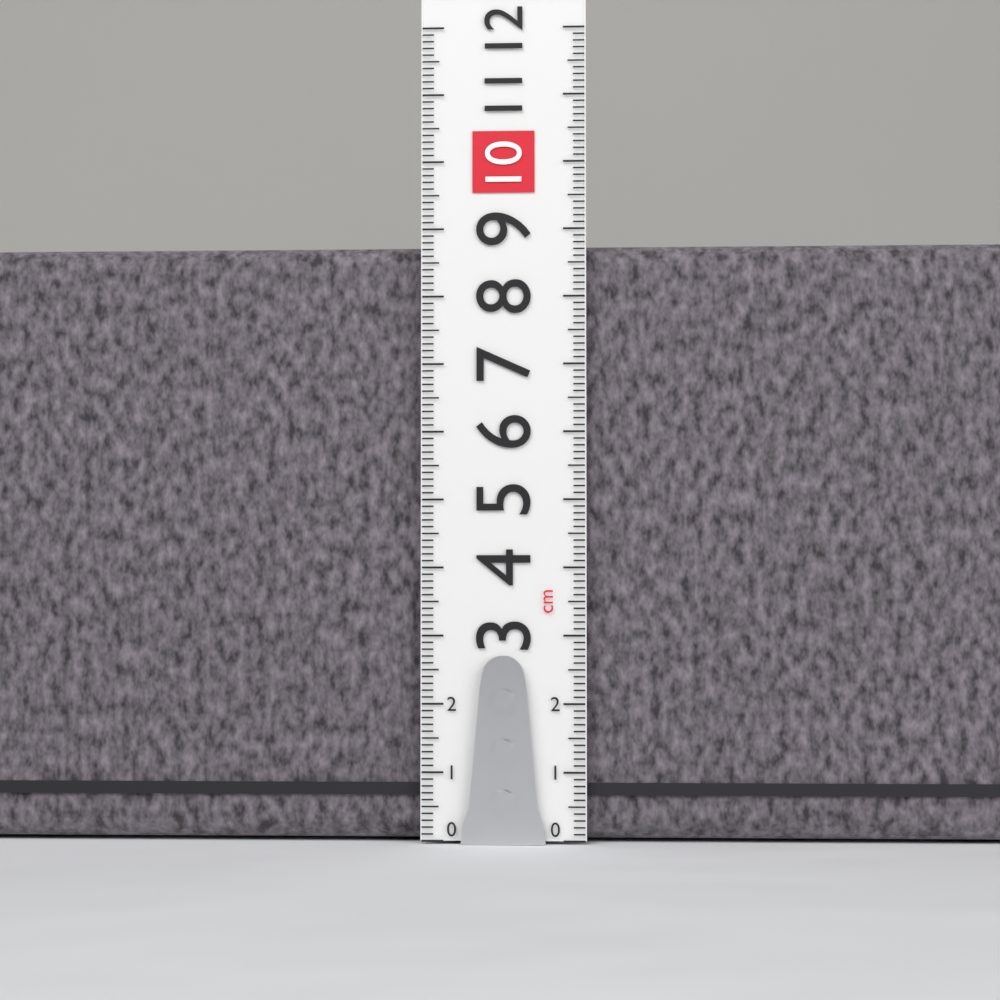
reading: 8.8 cm
